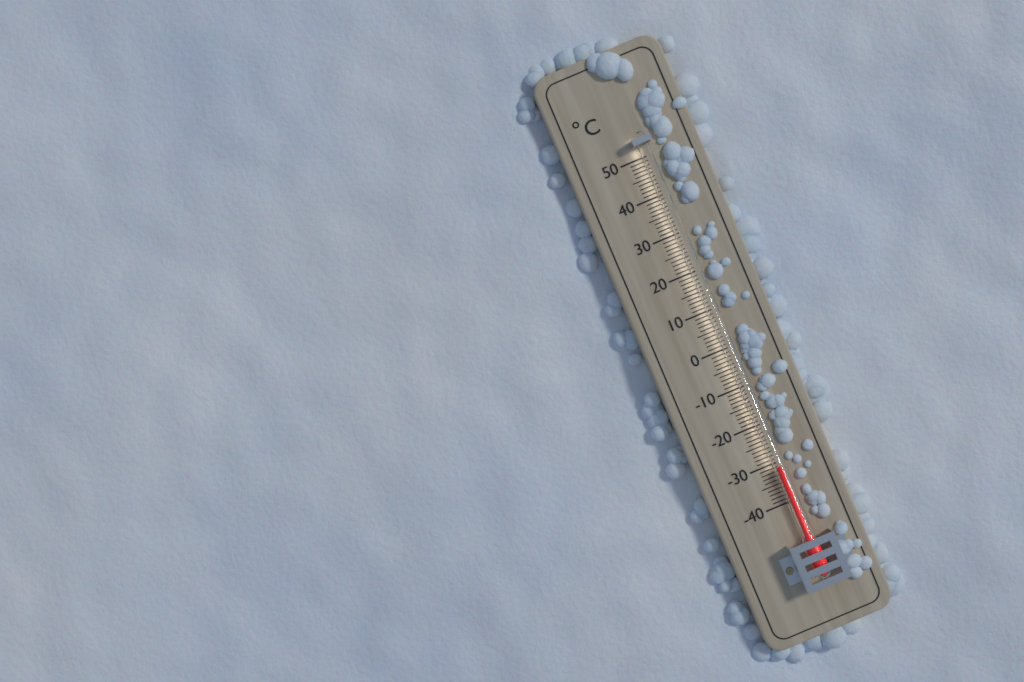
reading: -31 °C
